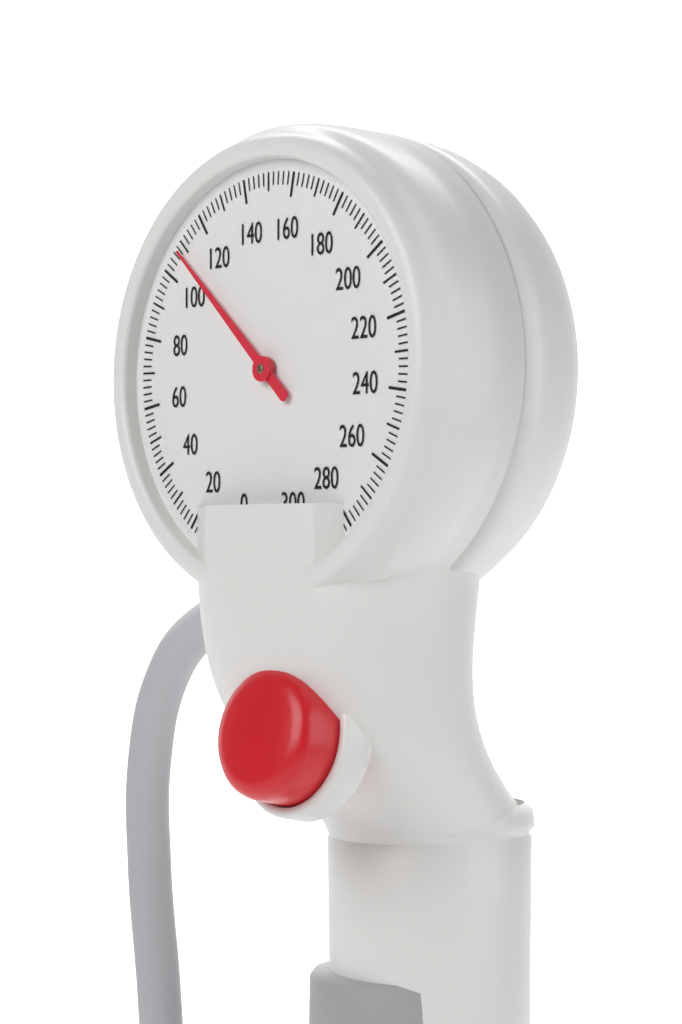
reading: 108 mmHg
